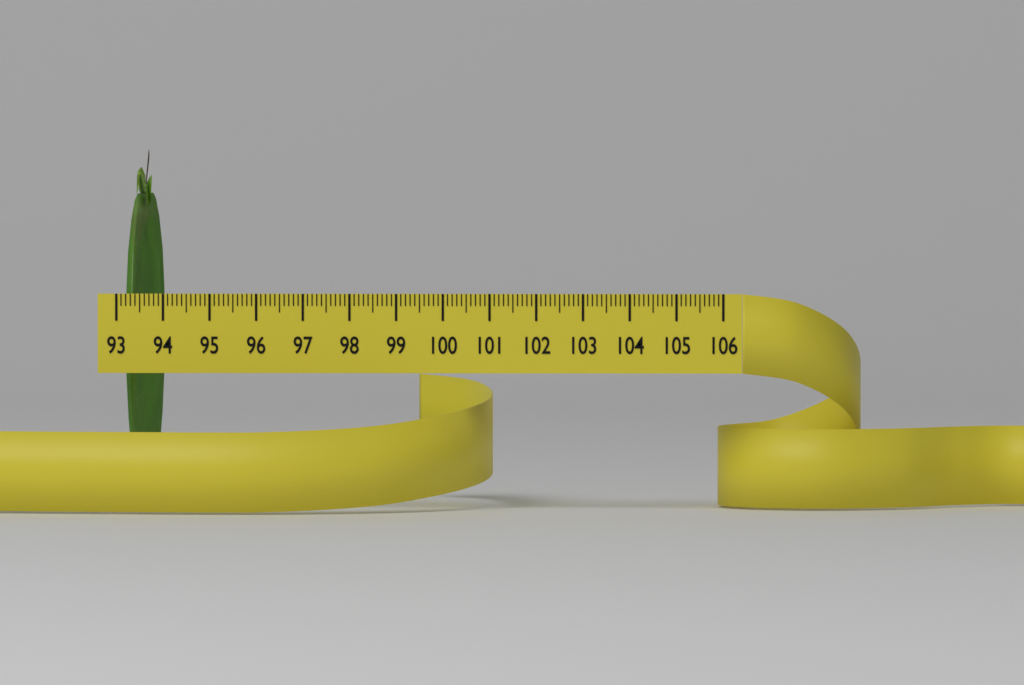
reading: 93.6 (no unit)
